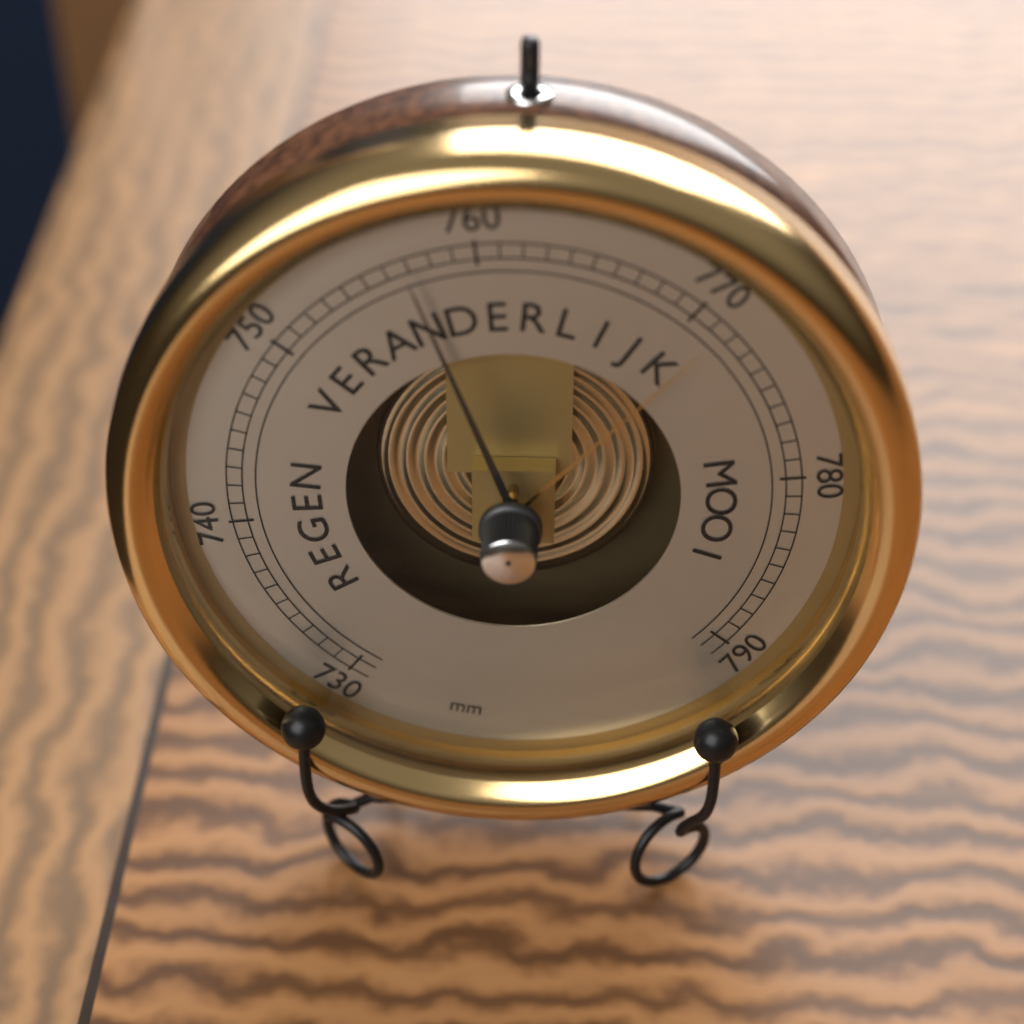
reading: 757 mm
